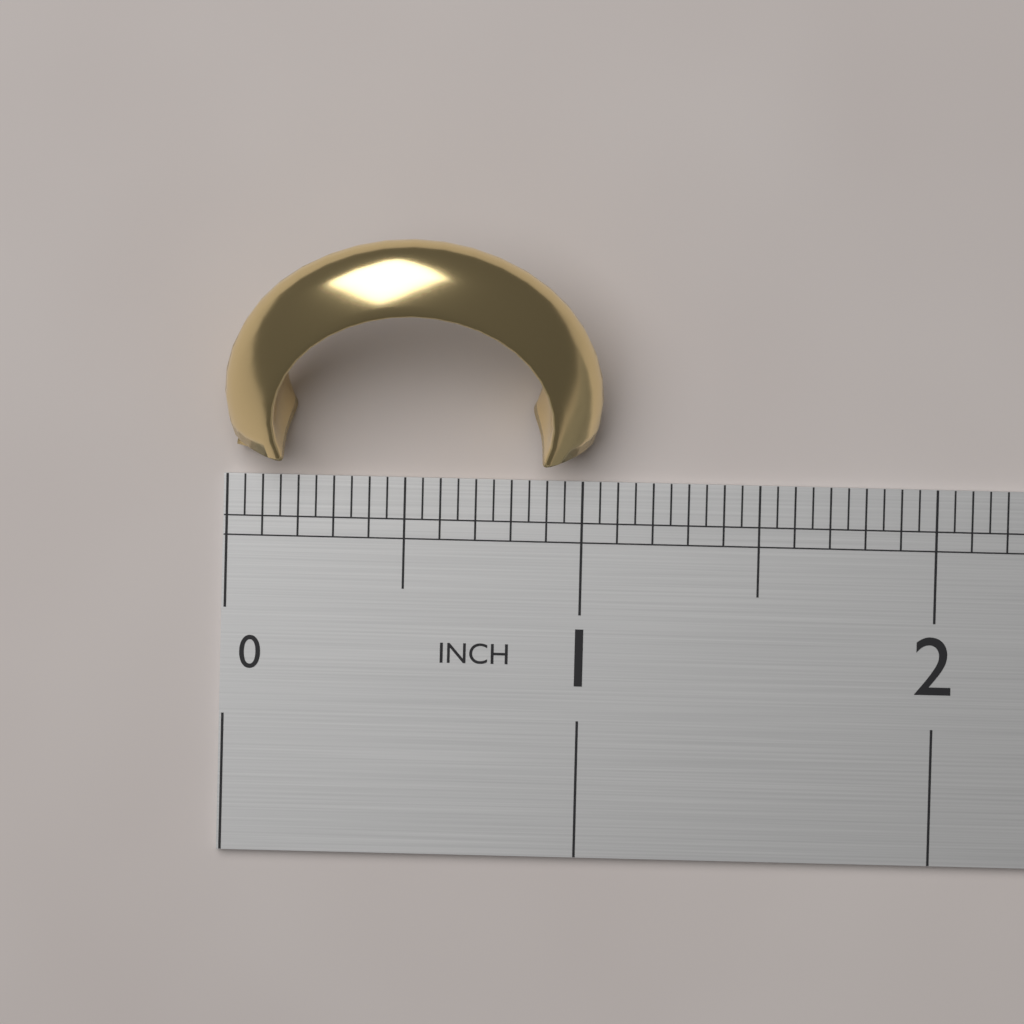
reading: 1.05 in
